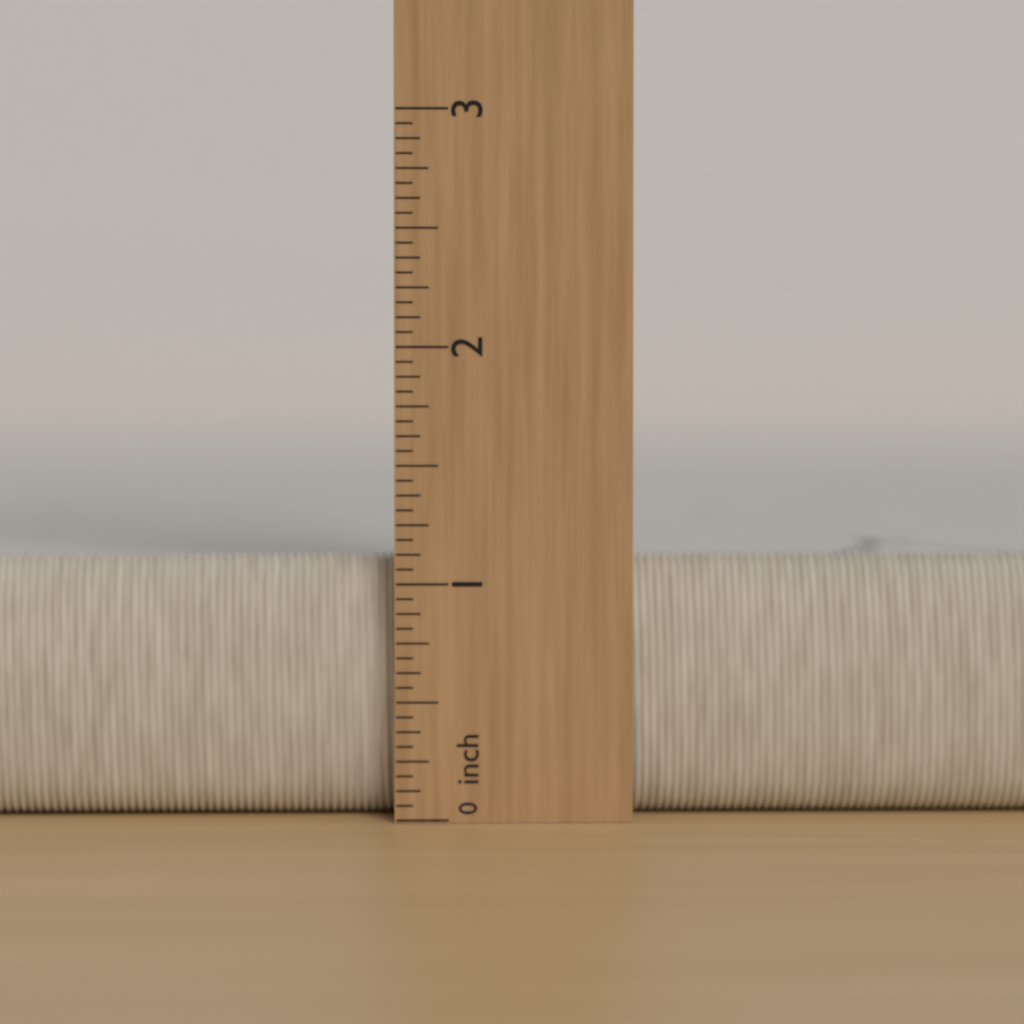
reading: 1.1250 inch
